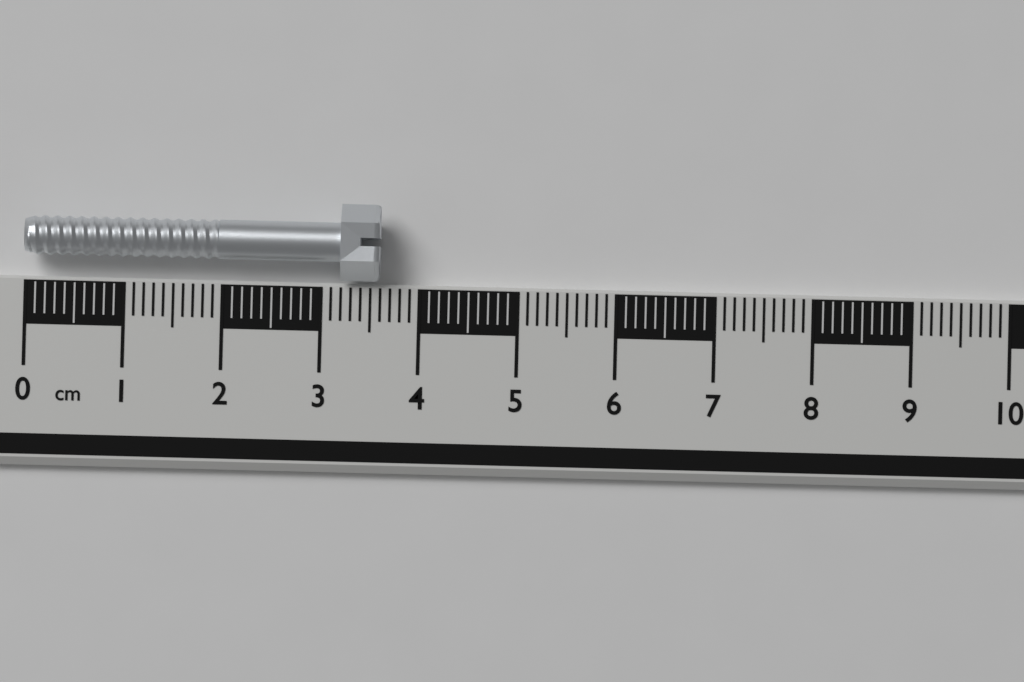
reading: 3.6 cm
